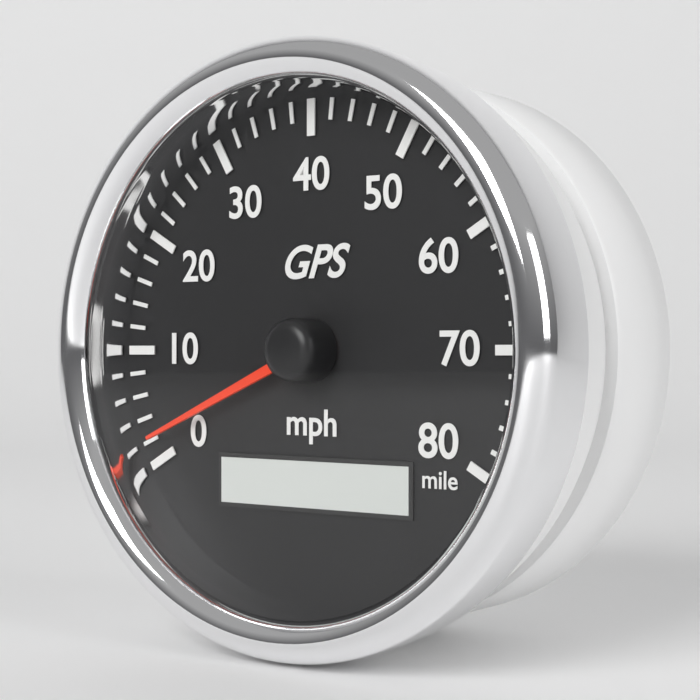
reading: 2 mph
